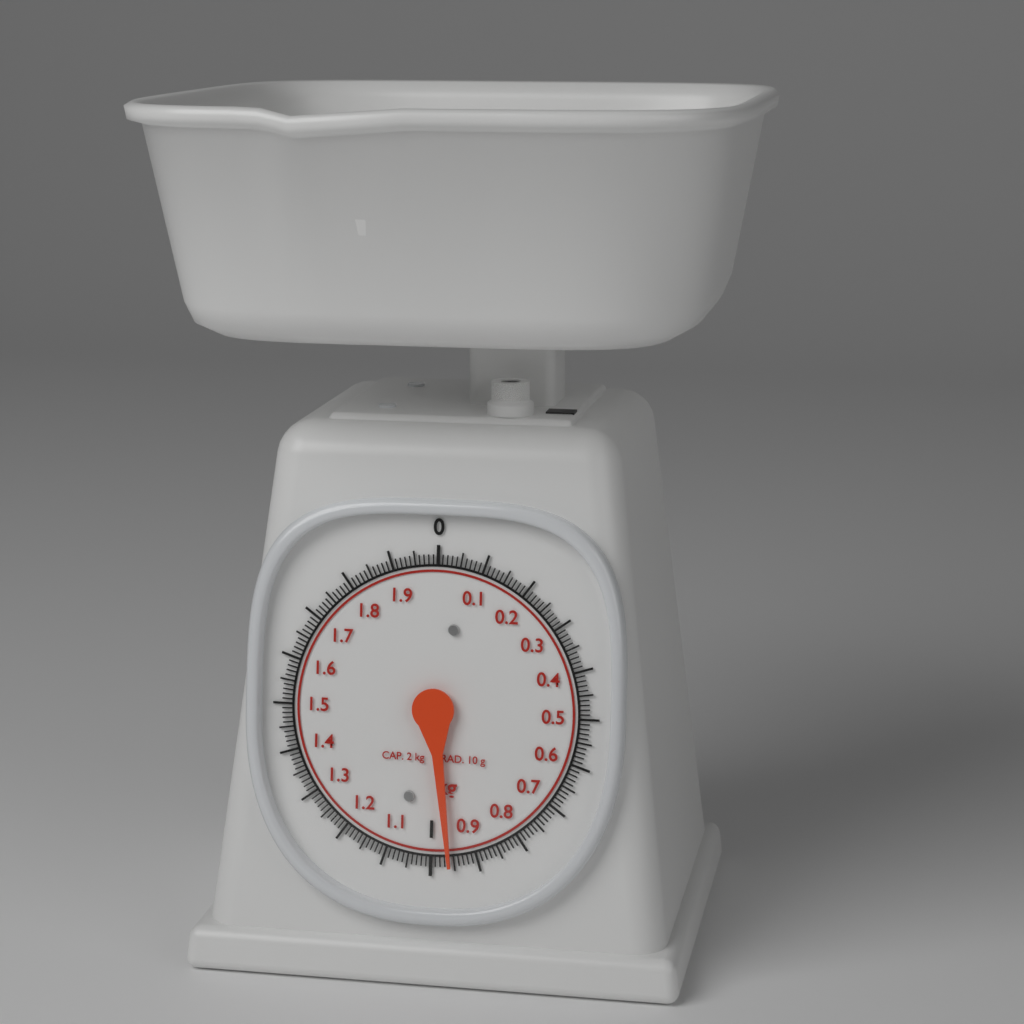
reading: 0.96 kg
